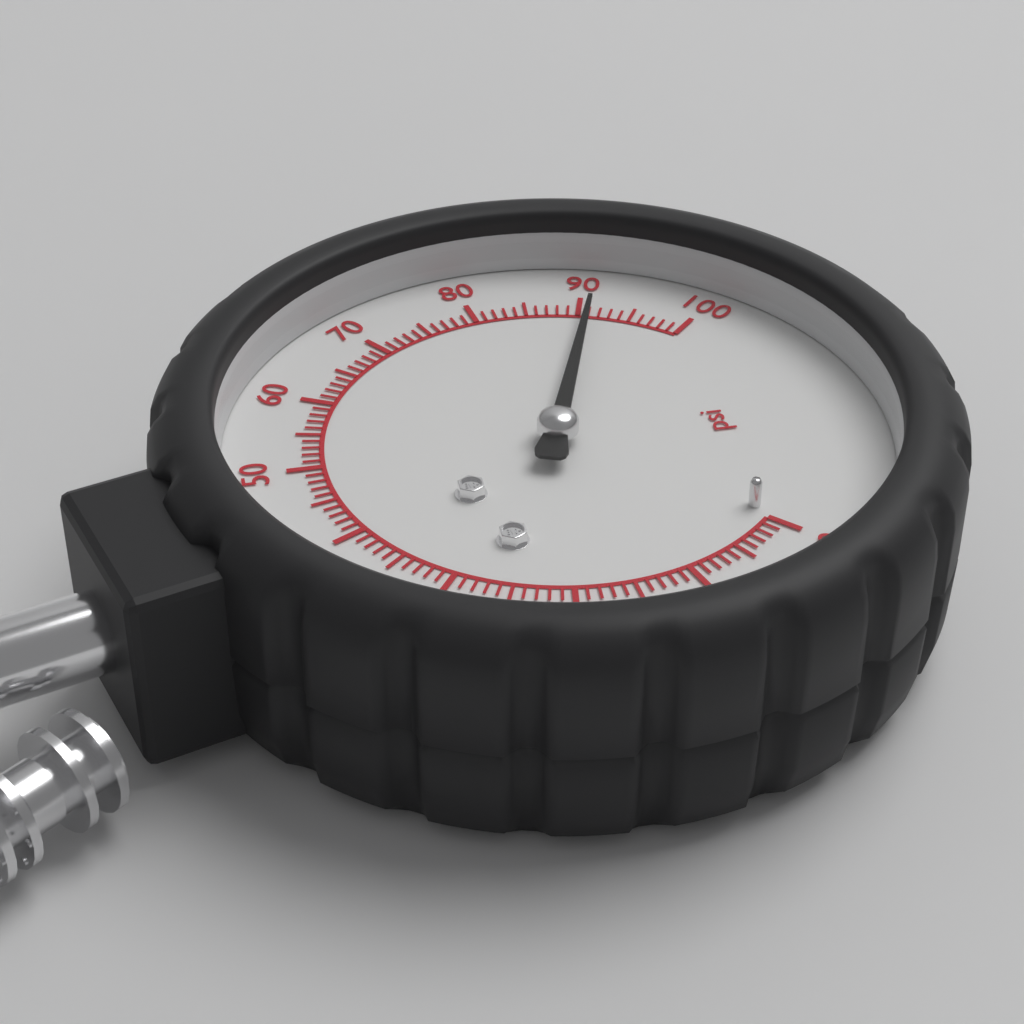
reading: 91 psi
